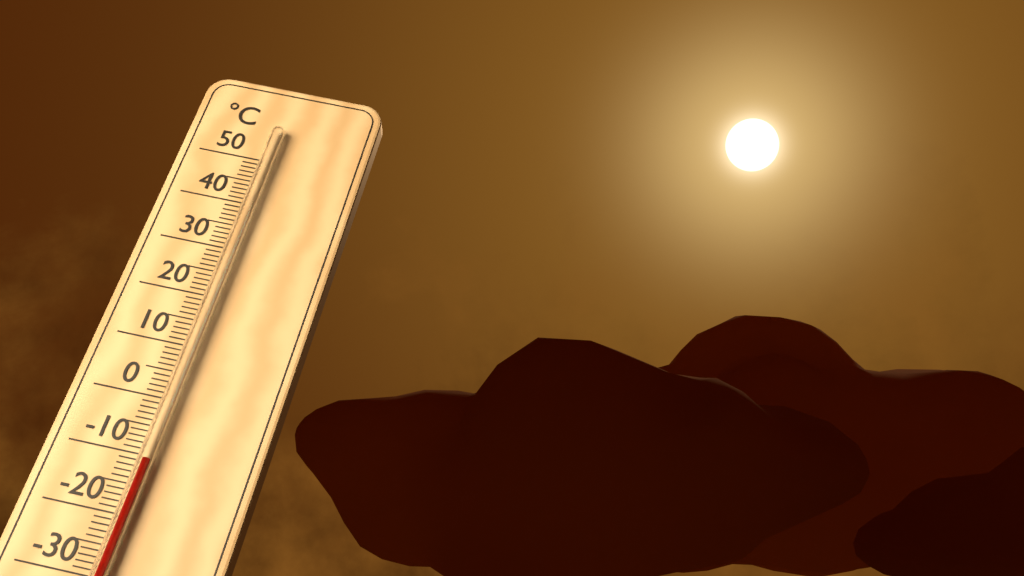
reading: -11 °C
